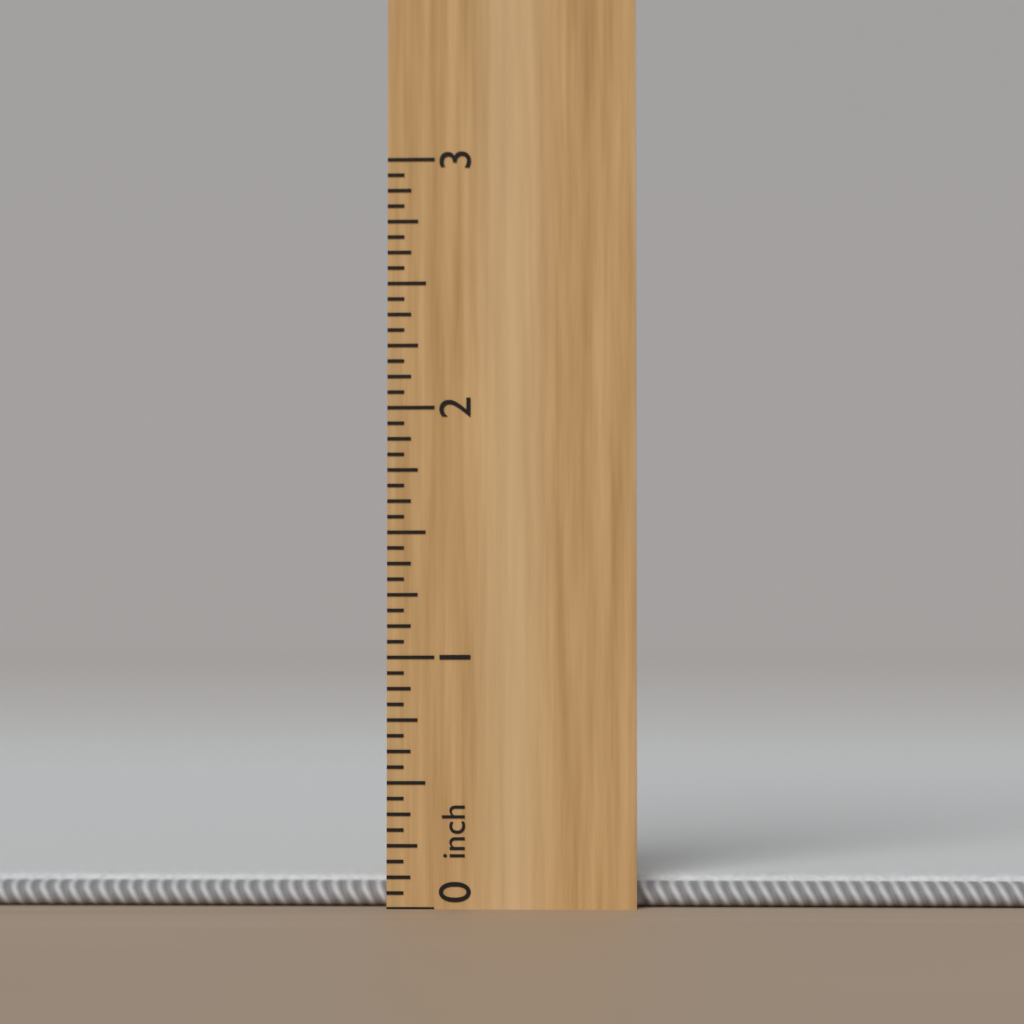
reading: 0.1250 inch
